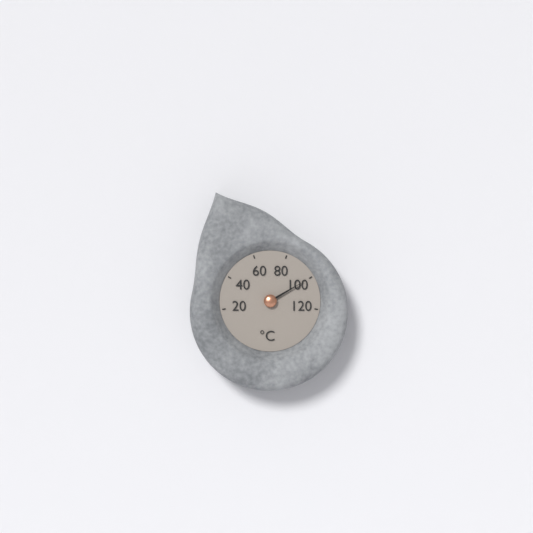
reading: 100 °C
